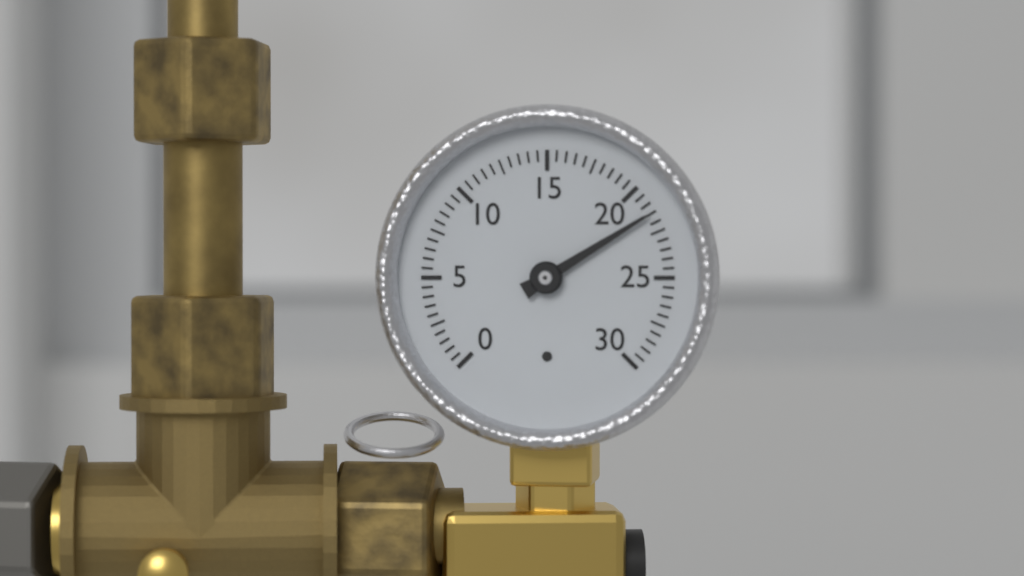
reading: 21.5 (no unit)
